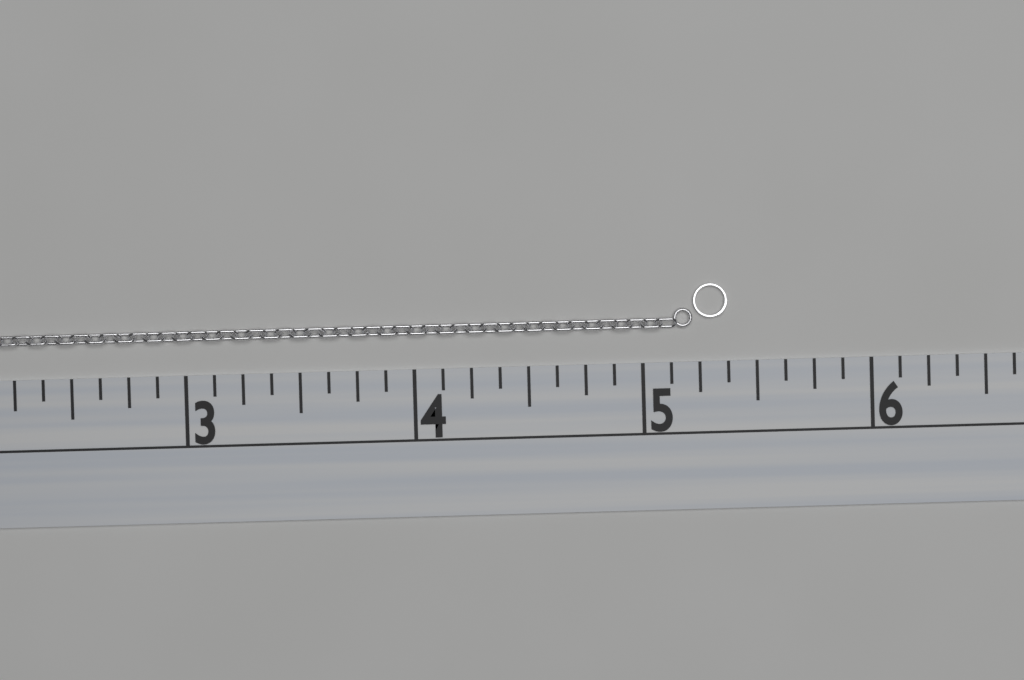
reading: 5.375 (no unit)
